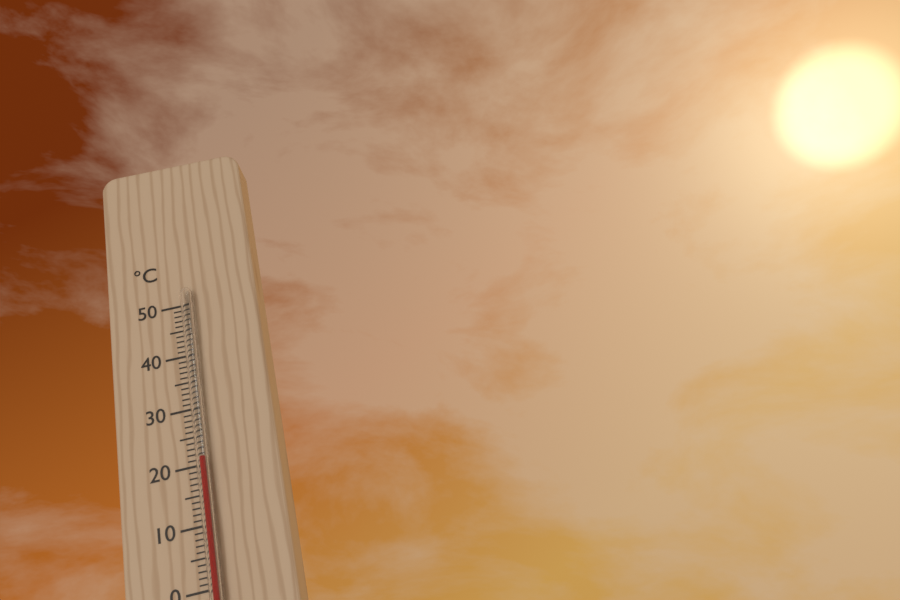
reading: 21 °C
